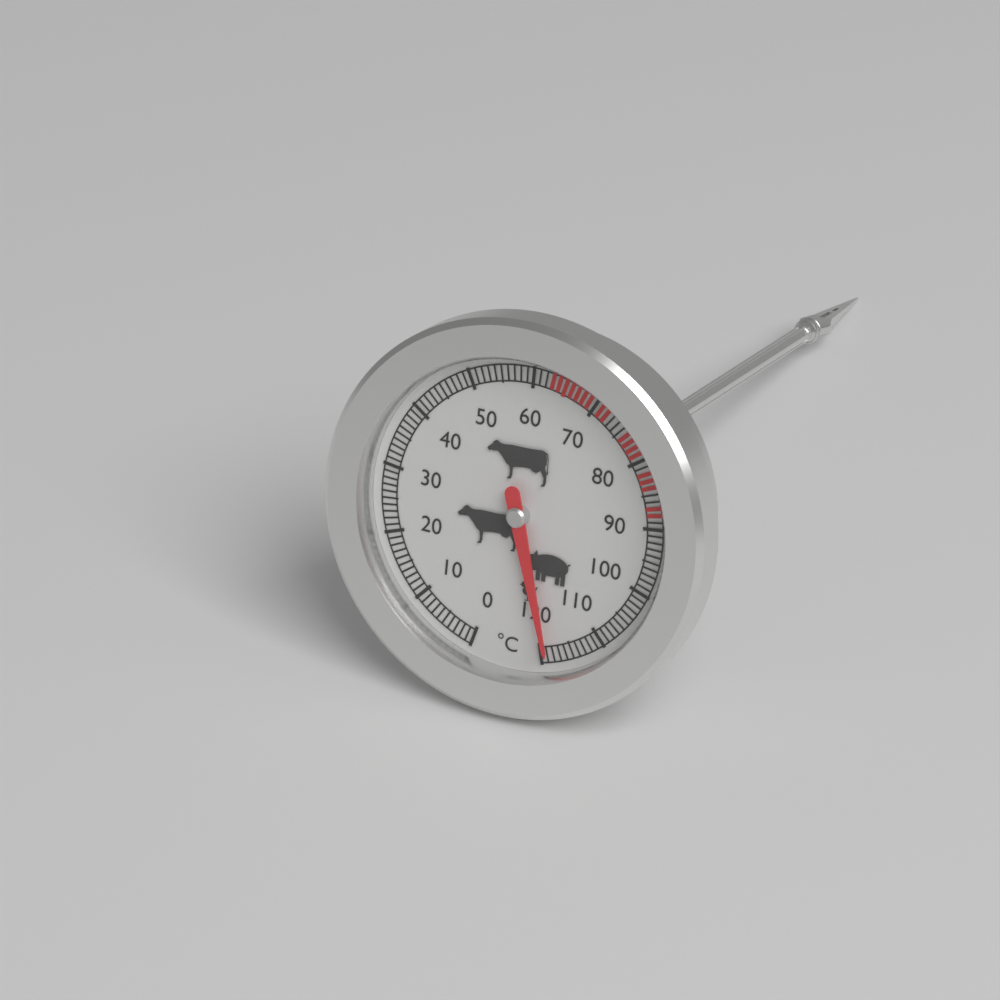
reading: 119 °C
